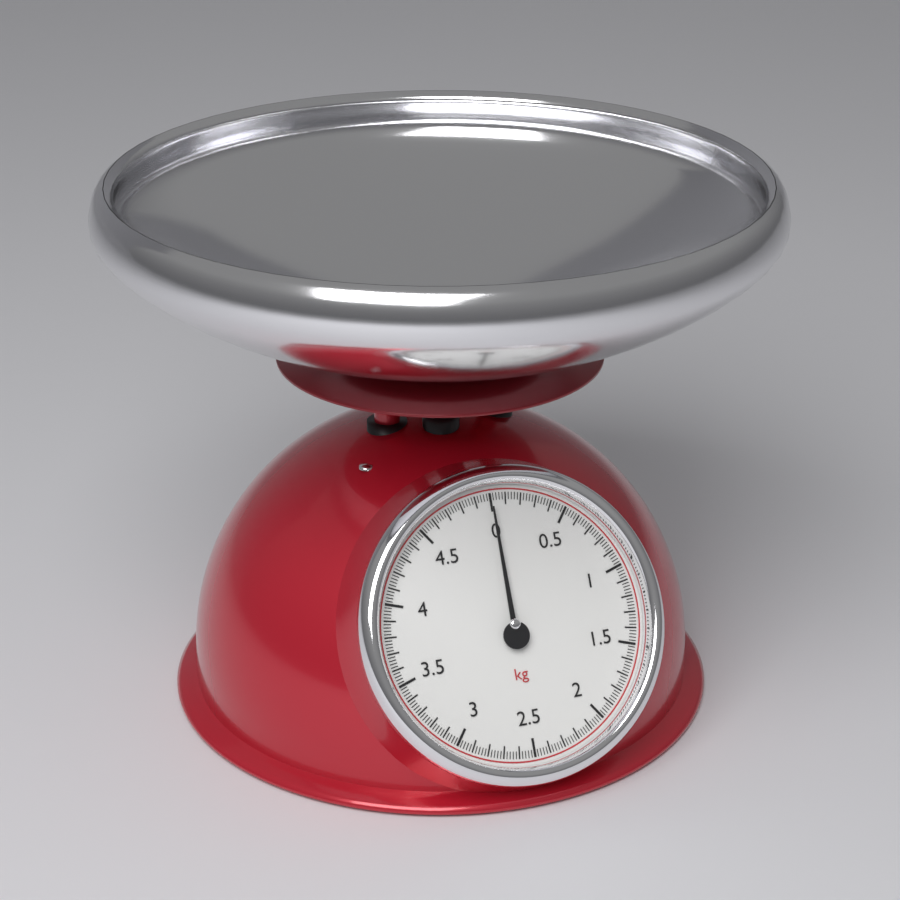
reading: 0.00 kg
